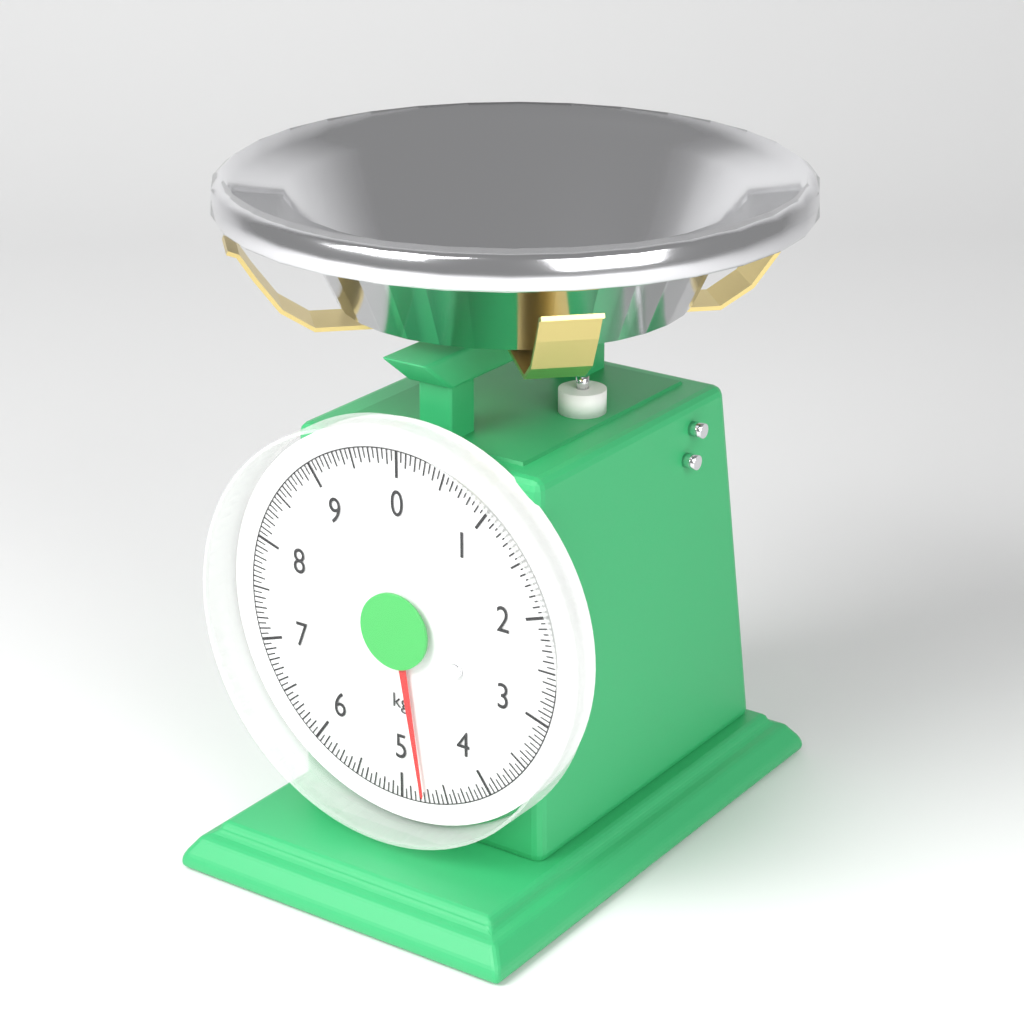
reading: 4.75 kg
